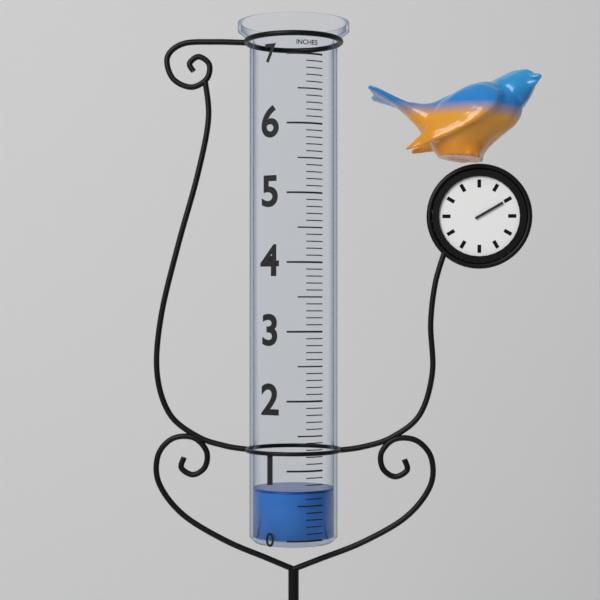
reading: 0.7 in
